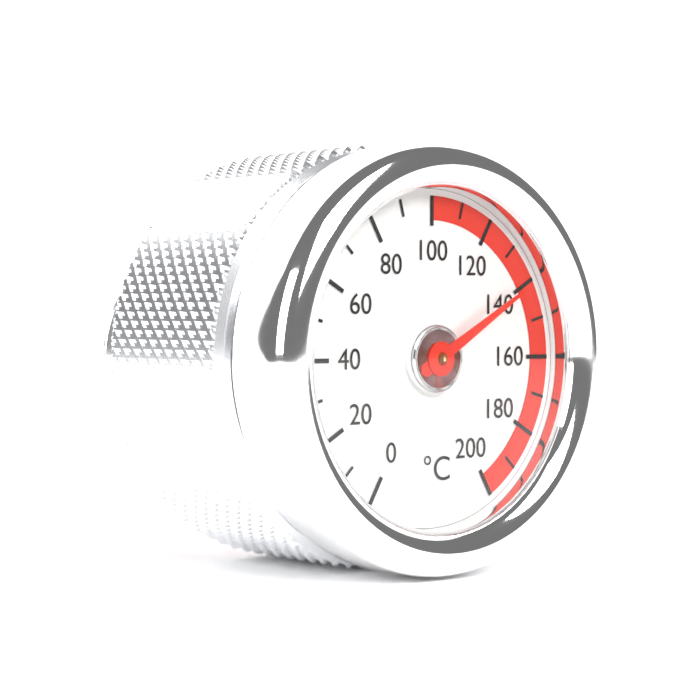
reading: 140 °C
